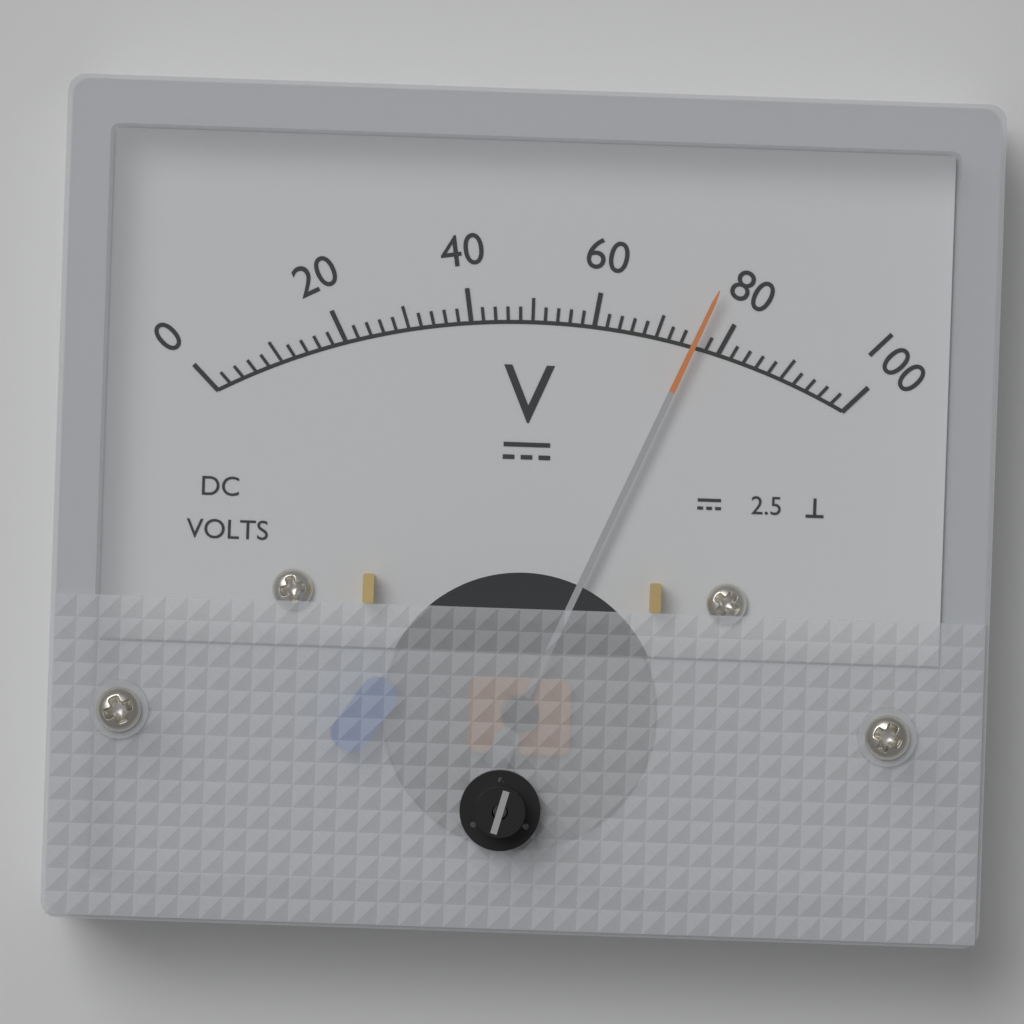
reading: 76 V
